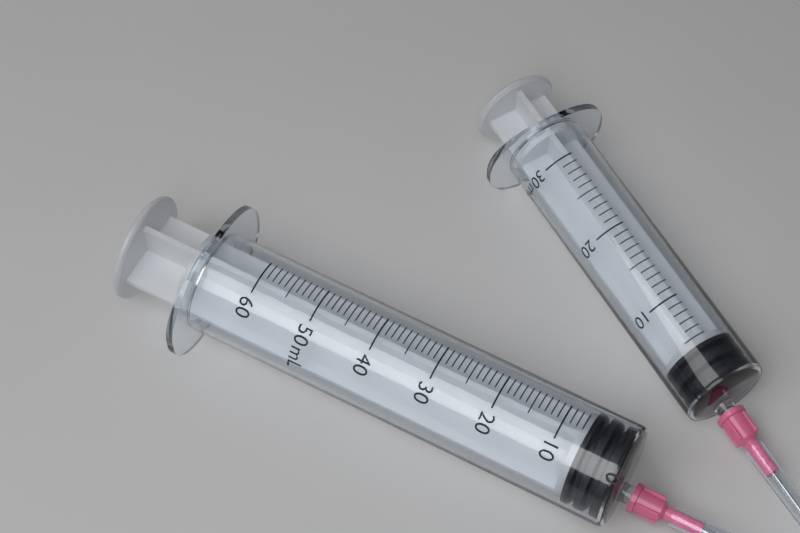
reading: 0 mL
